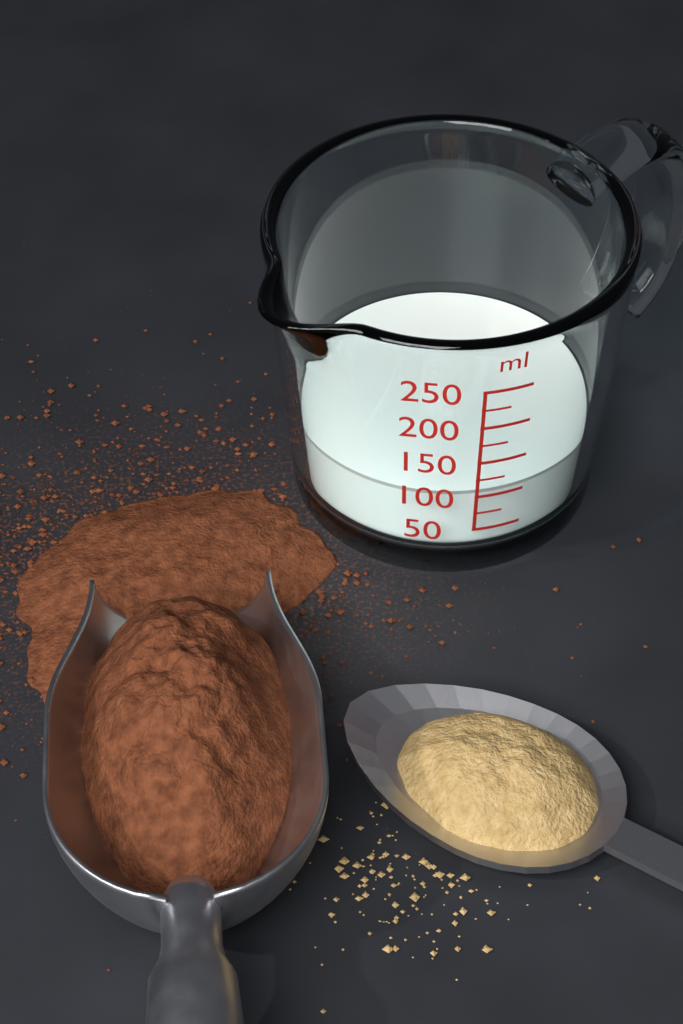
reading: 100 ml
